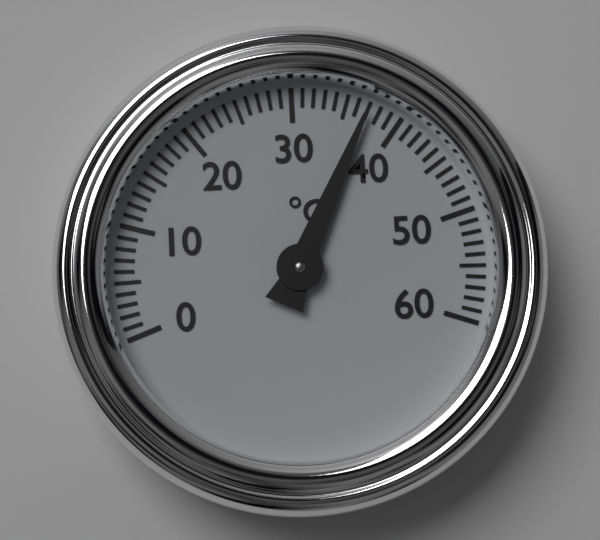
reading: 37 °C
